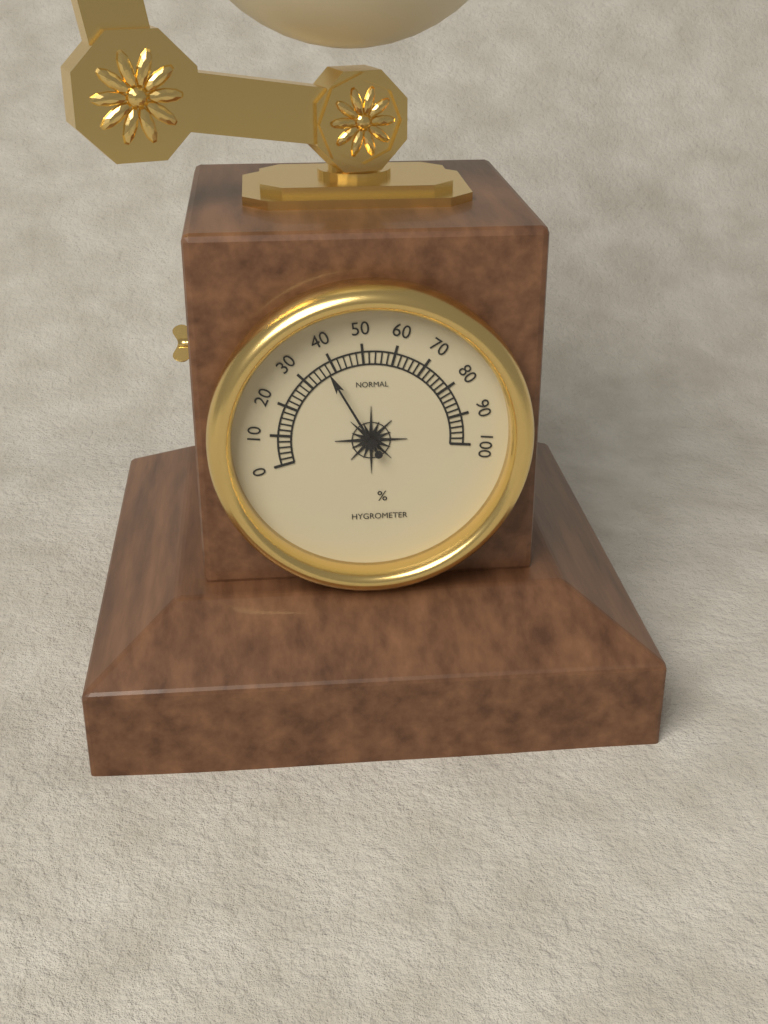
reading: 38 %
